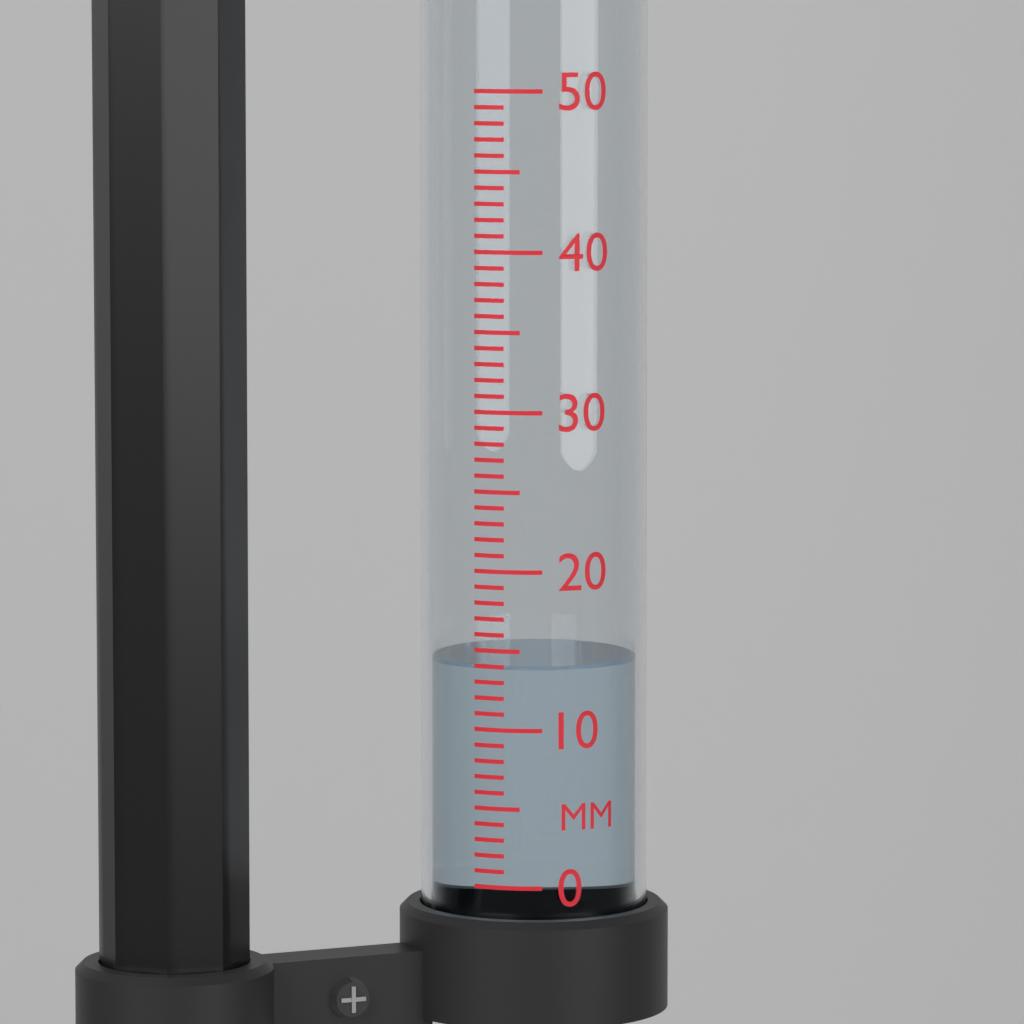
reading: 14 mm
